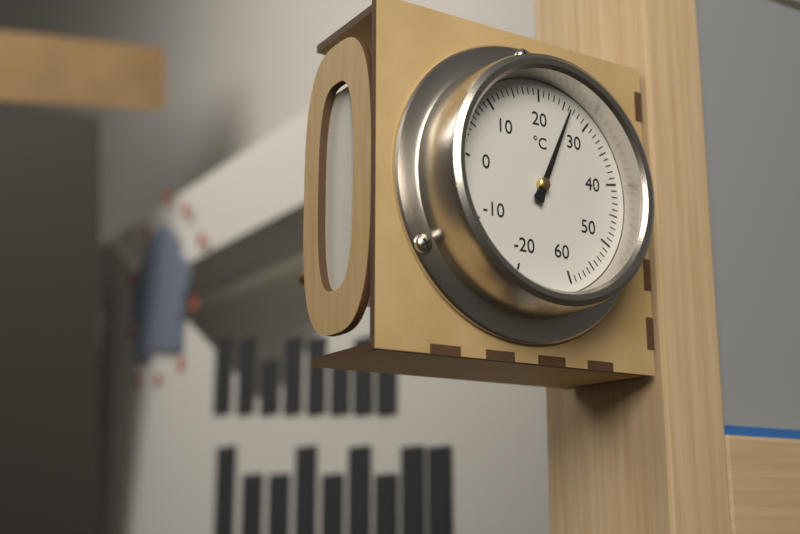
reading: 26 °C
